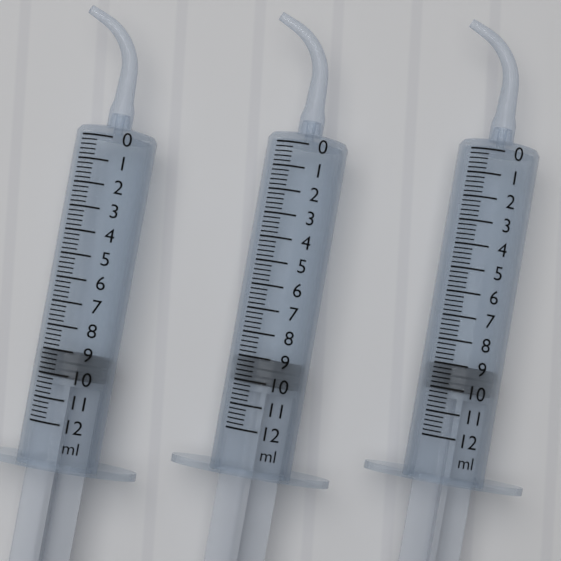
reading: 9.0 ml
